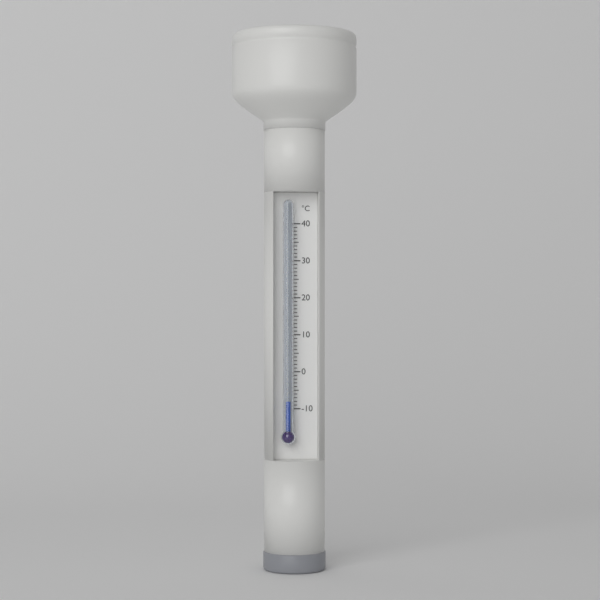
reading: -8 °C
